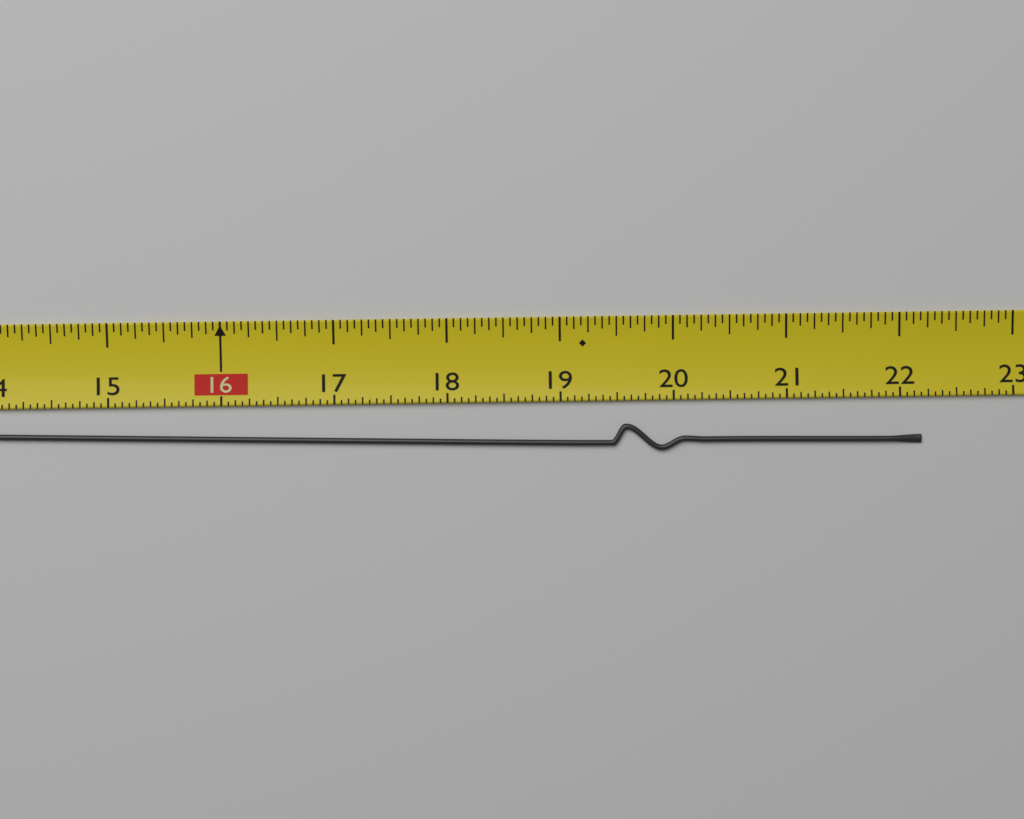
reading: 22.1875 (no unit)
